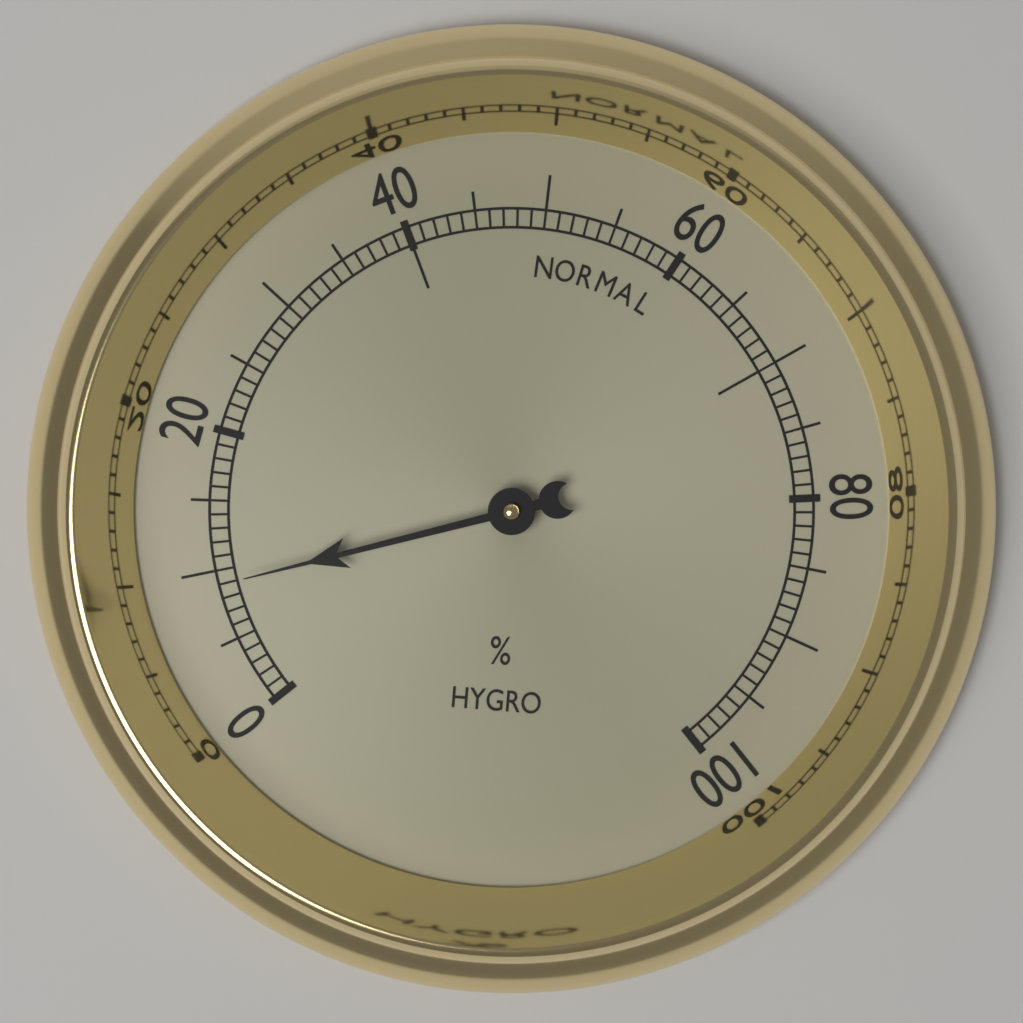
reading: 9 %
